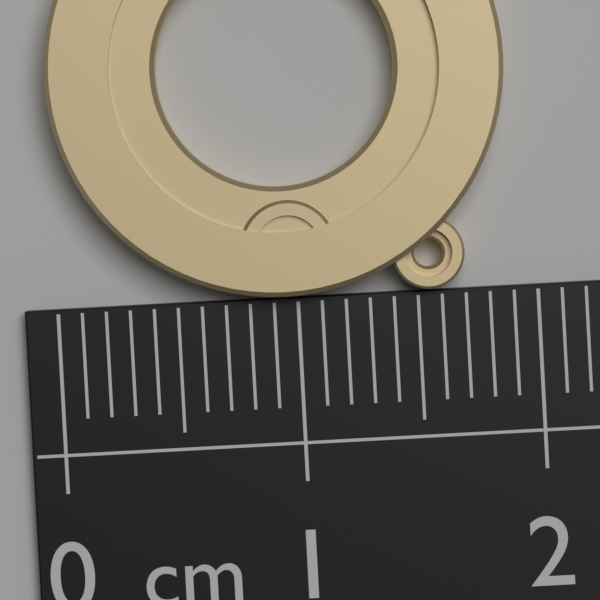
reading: 1.9 cm
